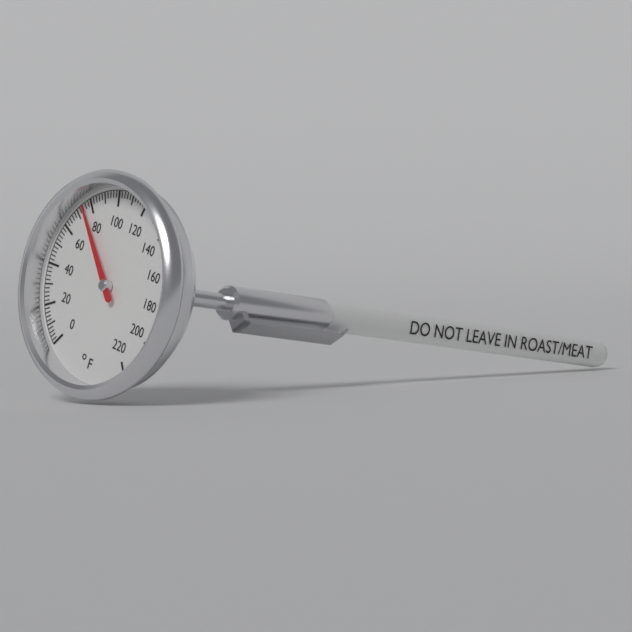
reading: 76 °F
